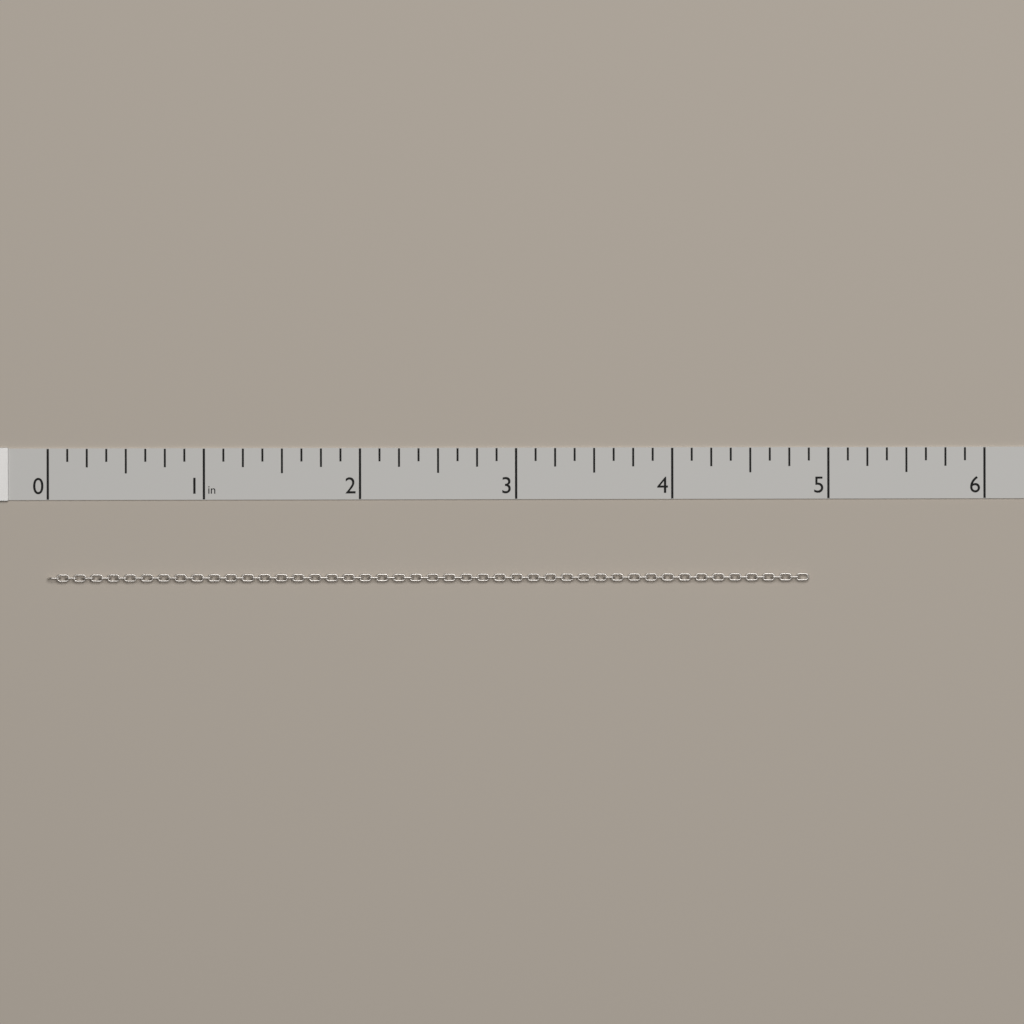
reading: 4.875 in
